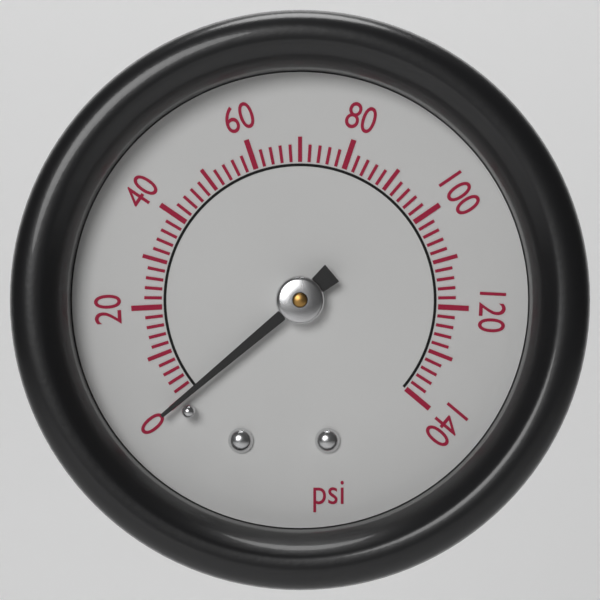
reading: 0 psi
